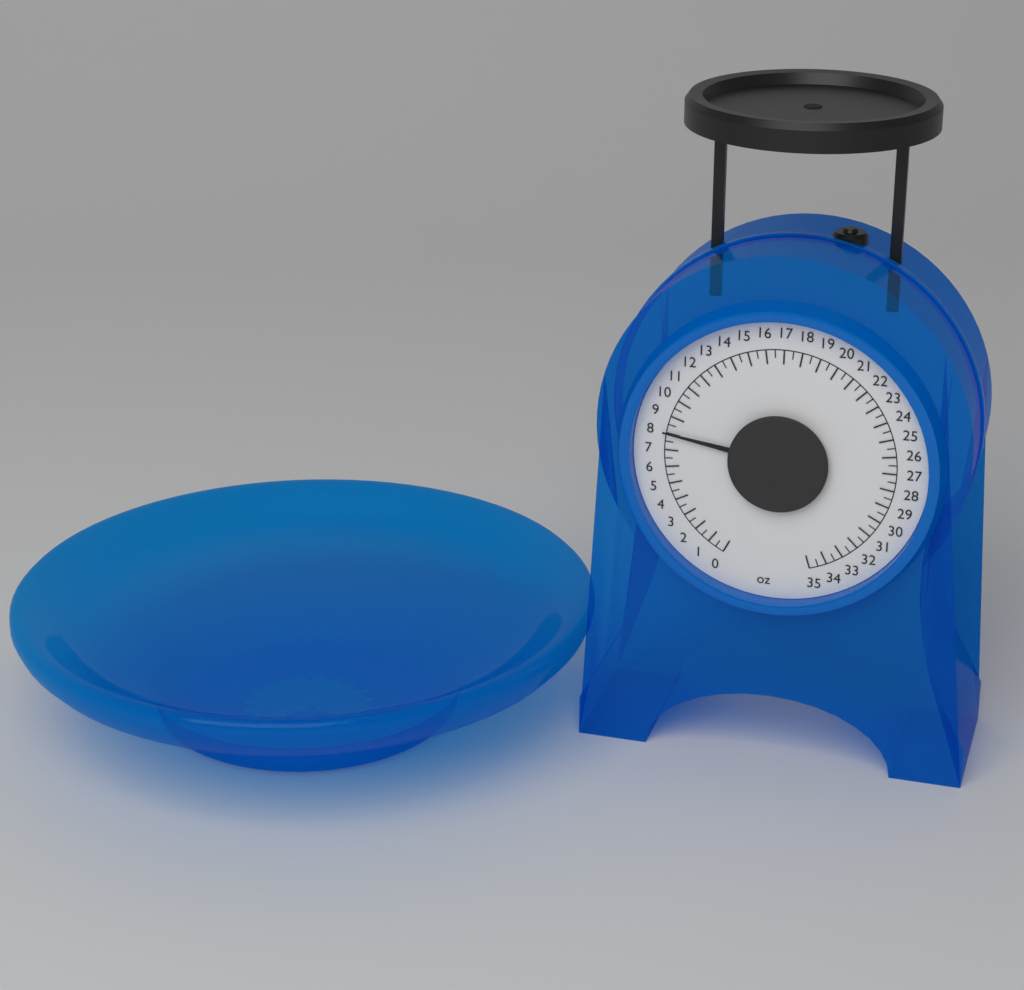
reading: 8.0 oz
